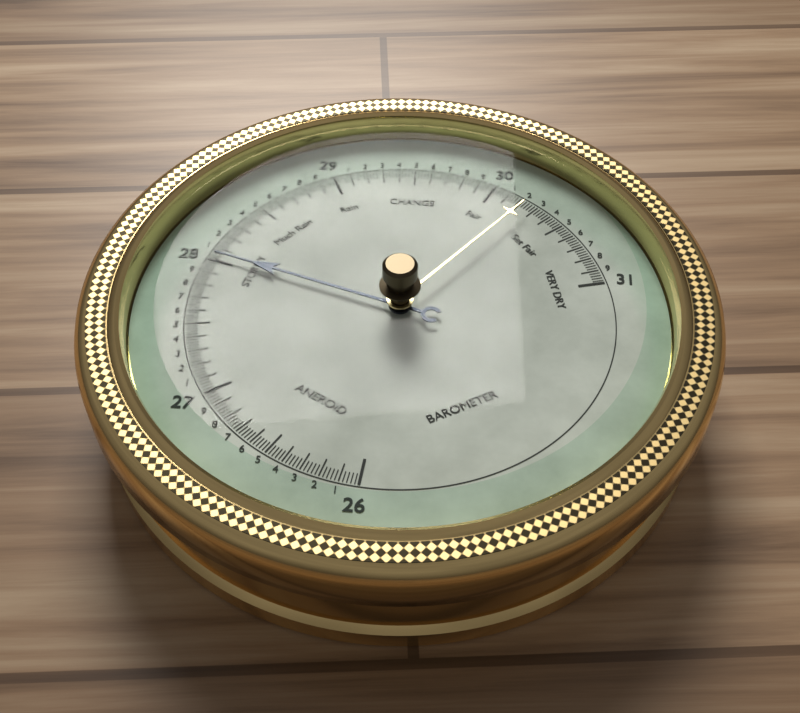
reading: 28.04 (no unit)
